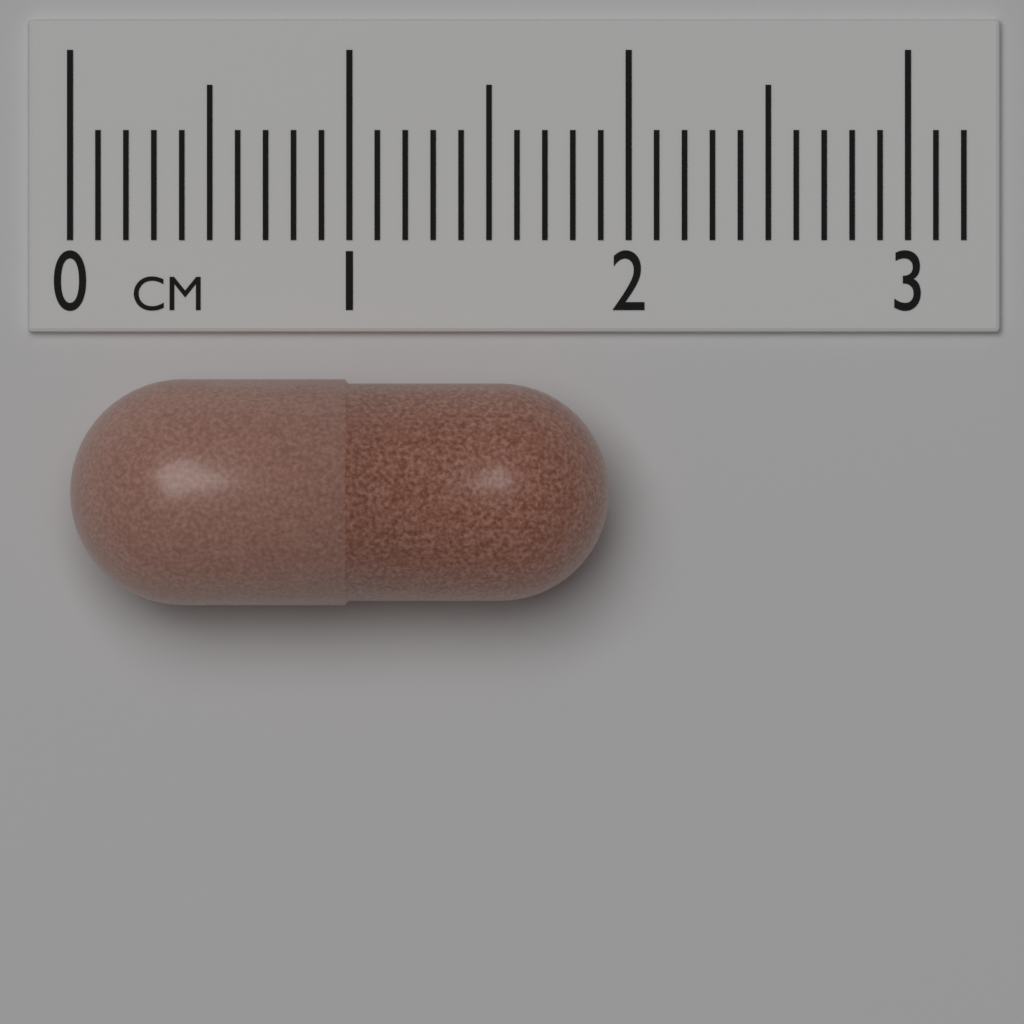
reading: 1.93 cm
